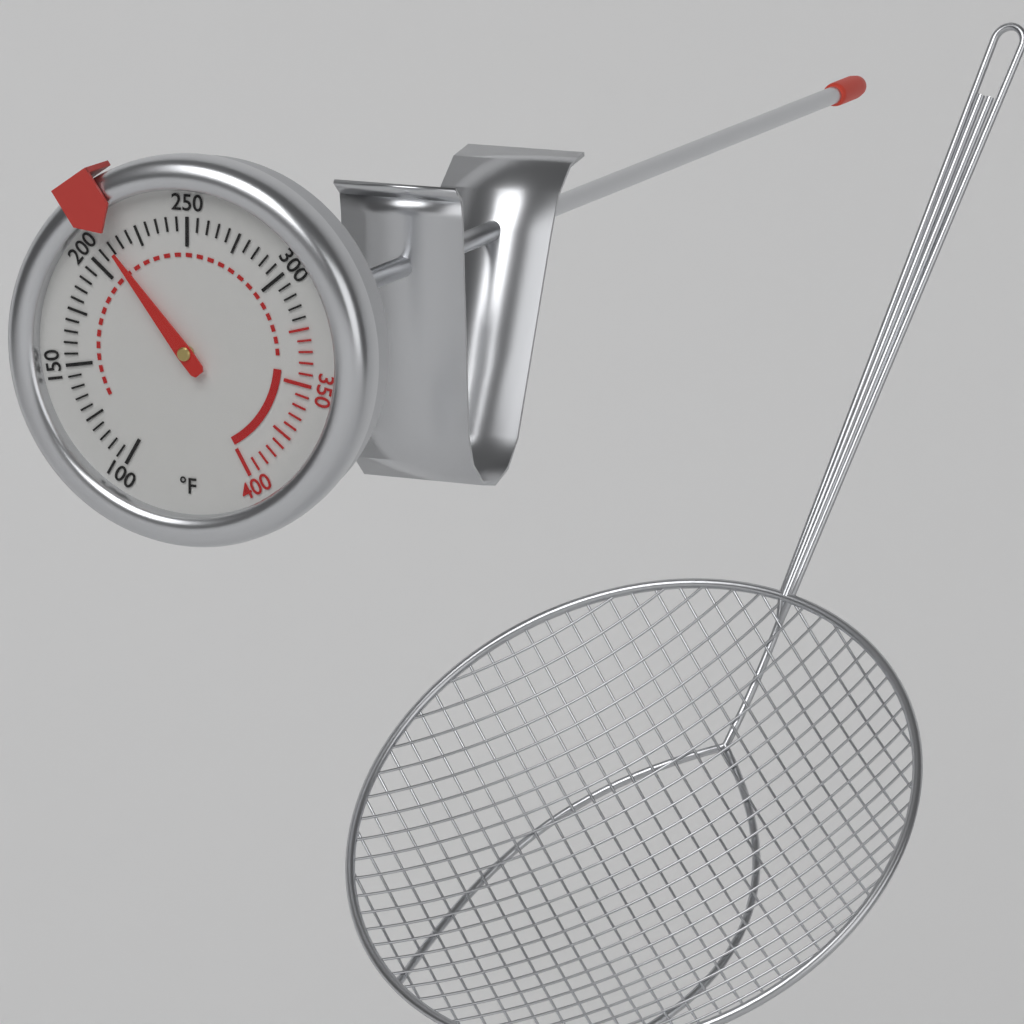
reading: 210 °F
